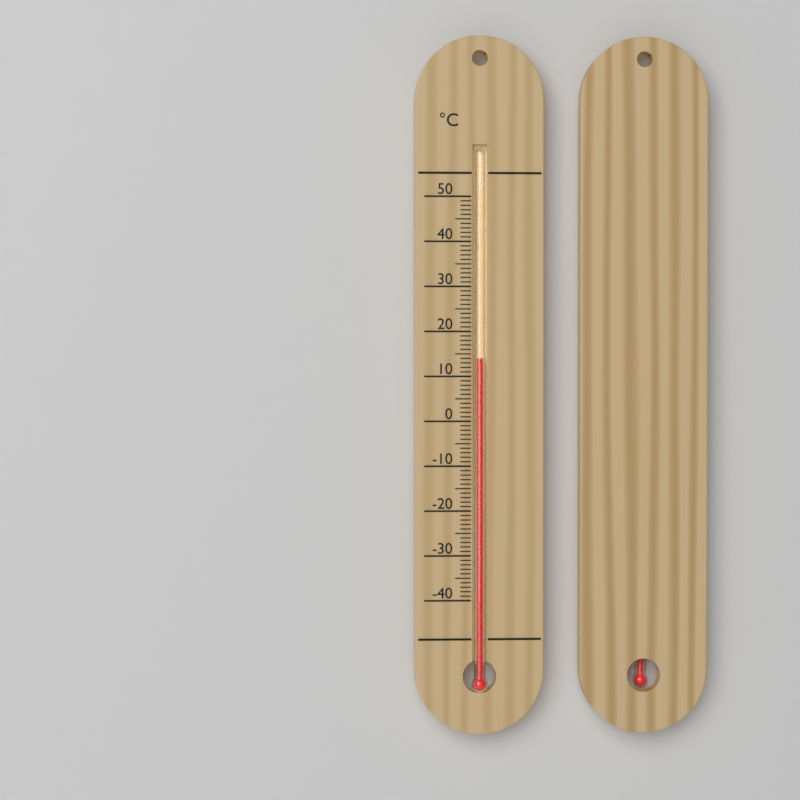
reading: 14 °C
